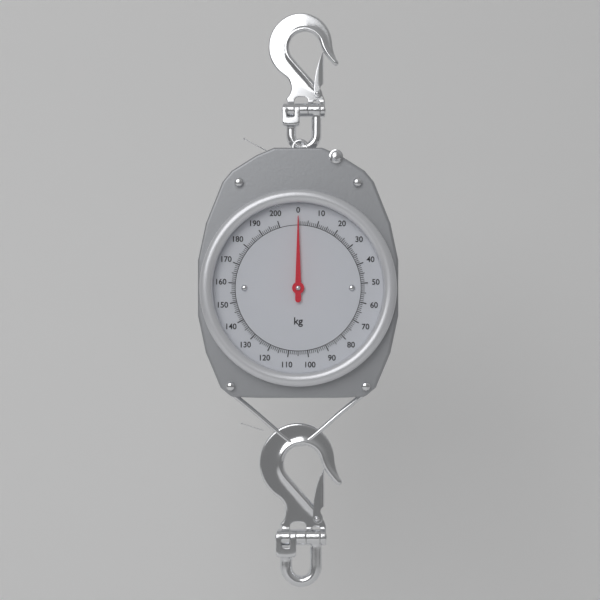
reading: 0 kg
